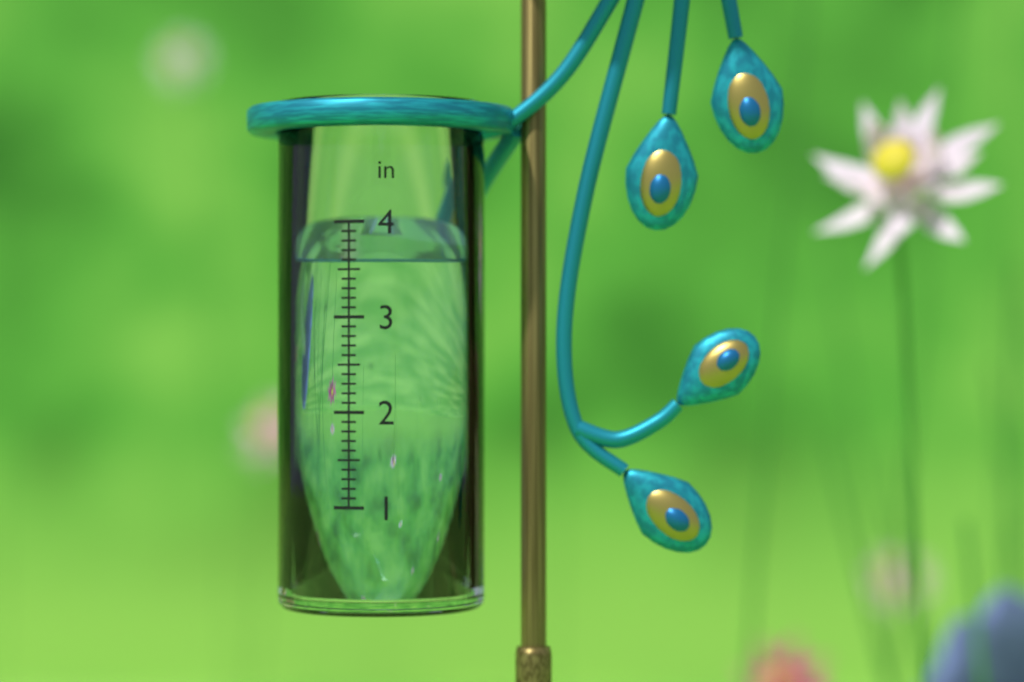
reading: 3.6 in
